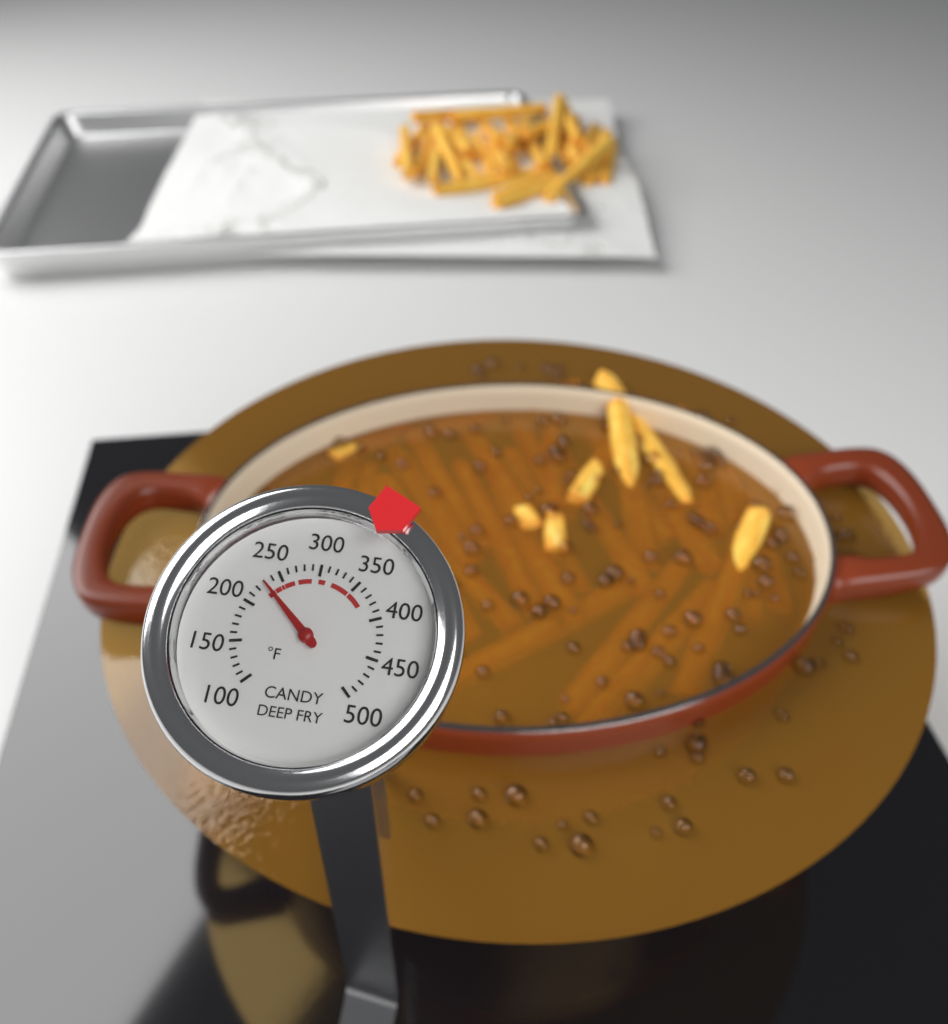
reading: 230 °F
